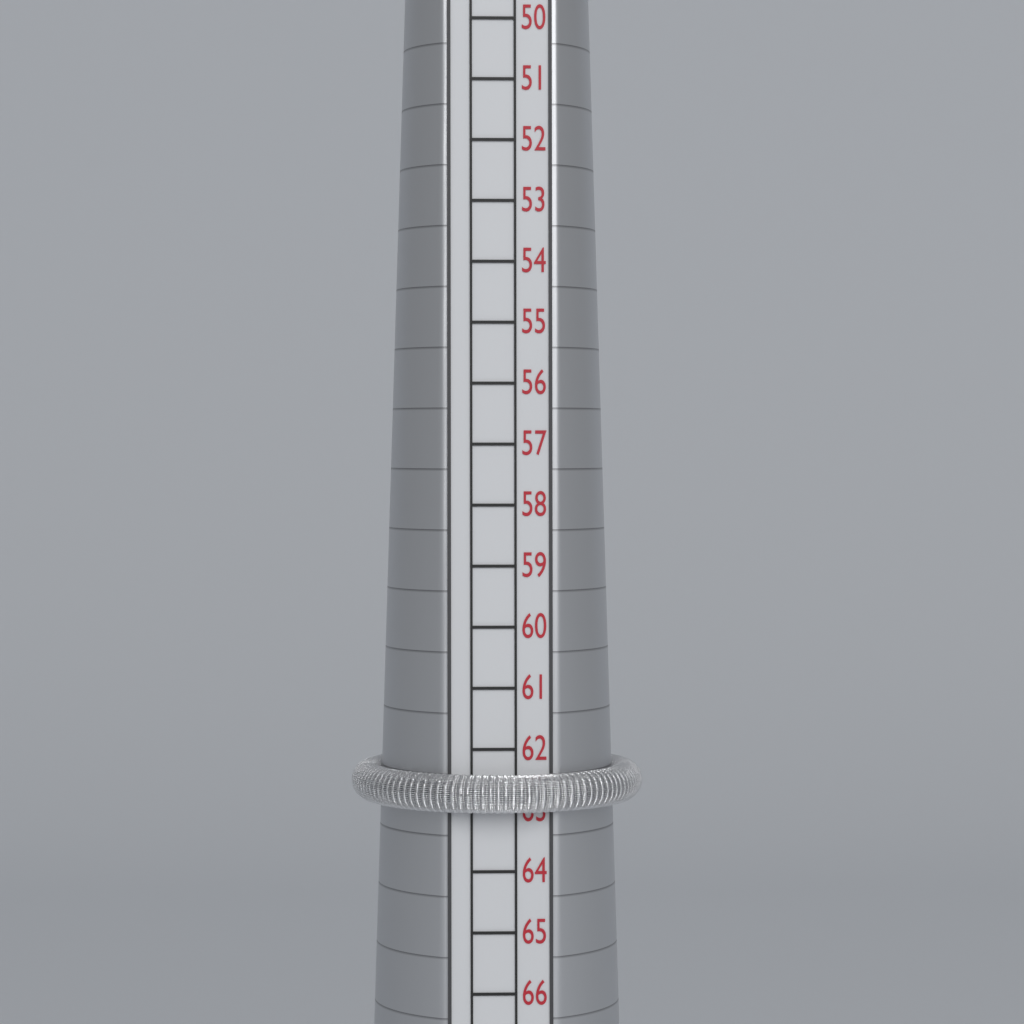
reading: 63 mm
